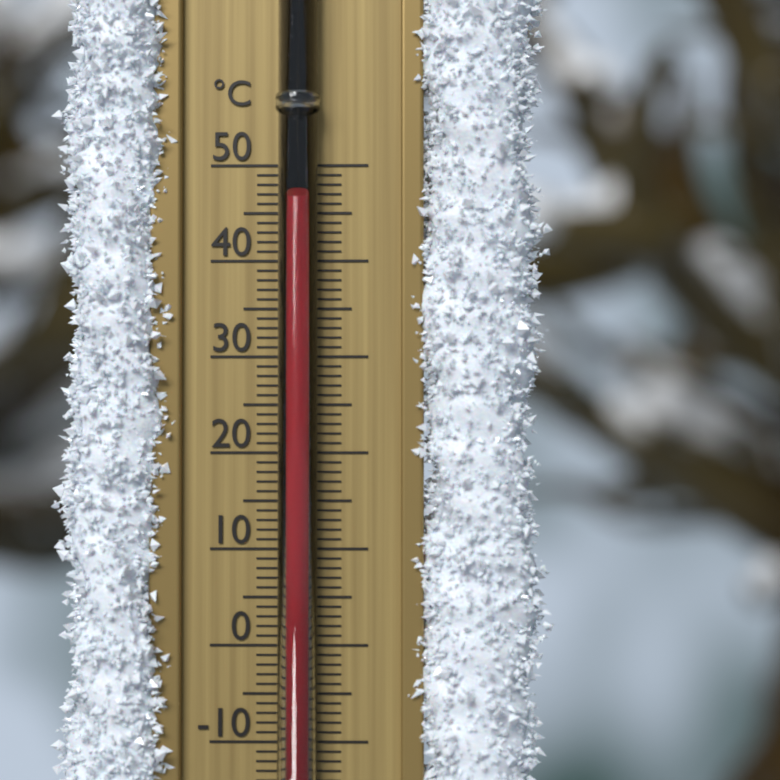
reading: 46 °C
